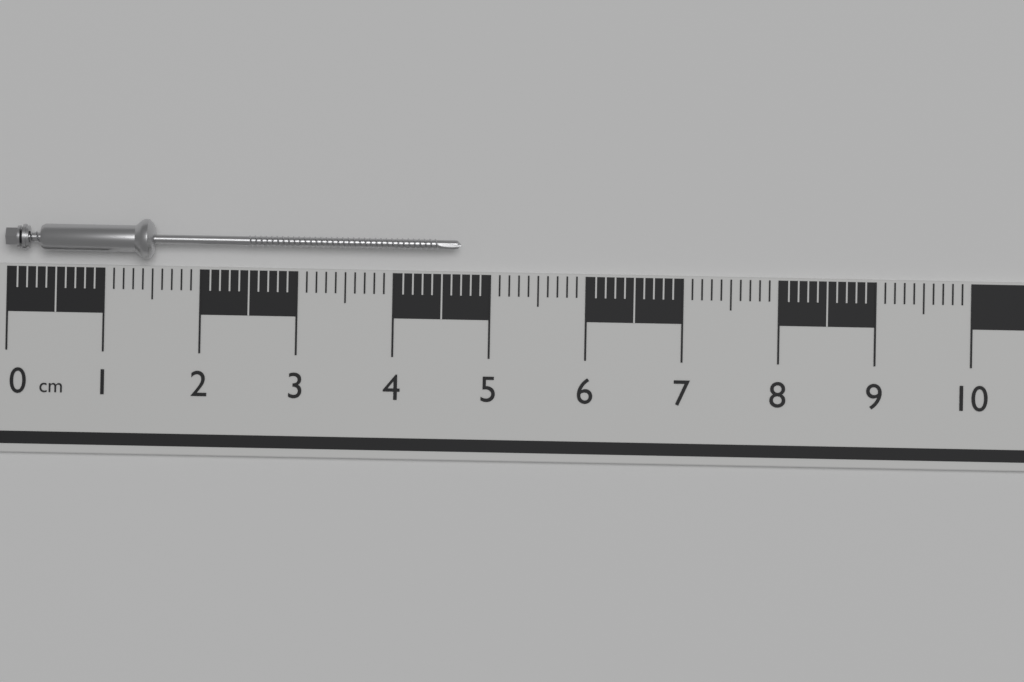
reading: 4.7 cm
